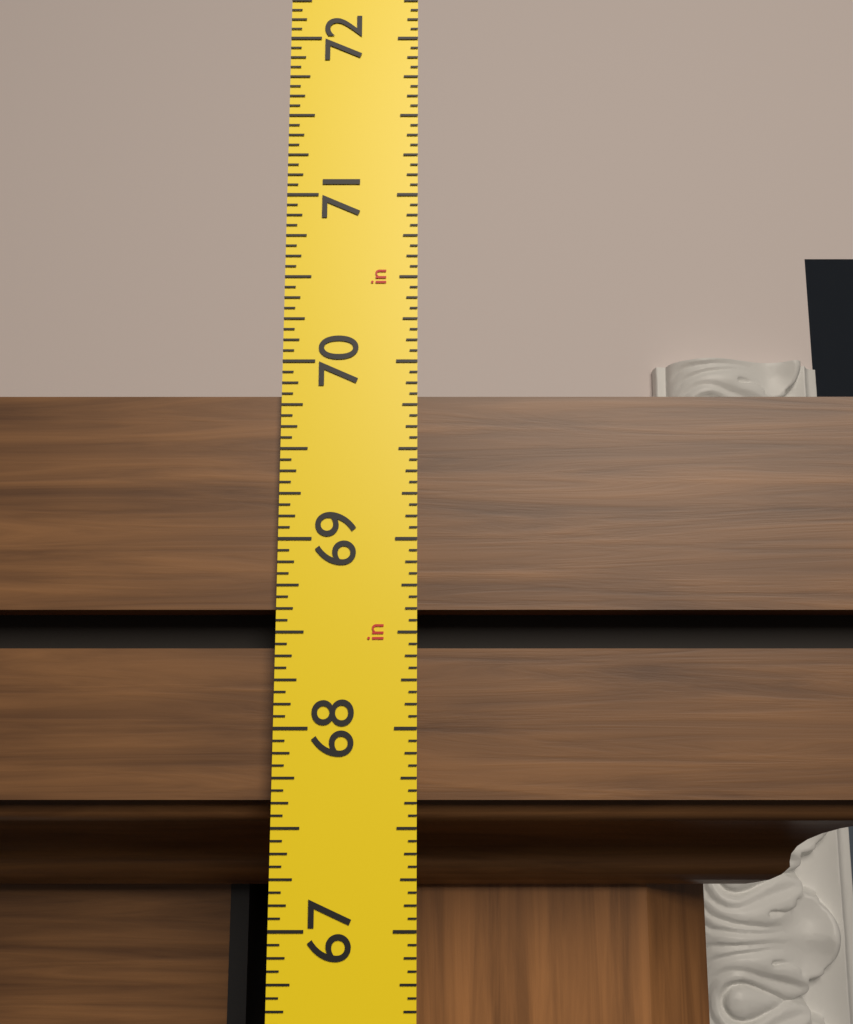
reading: 69.8125 in
